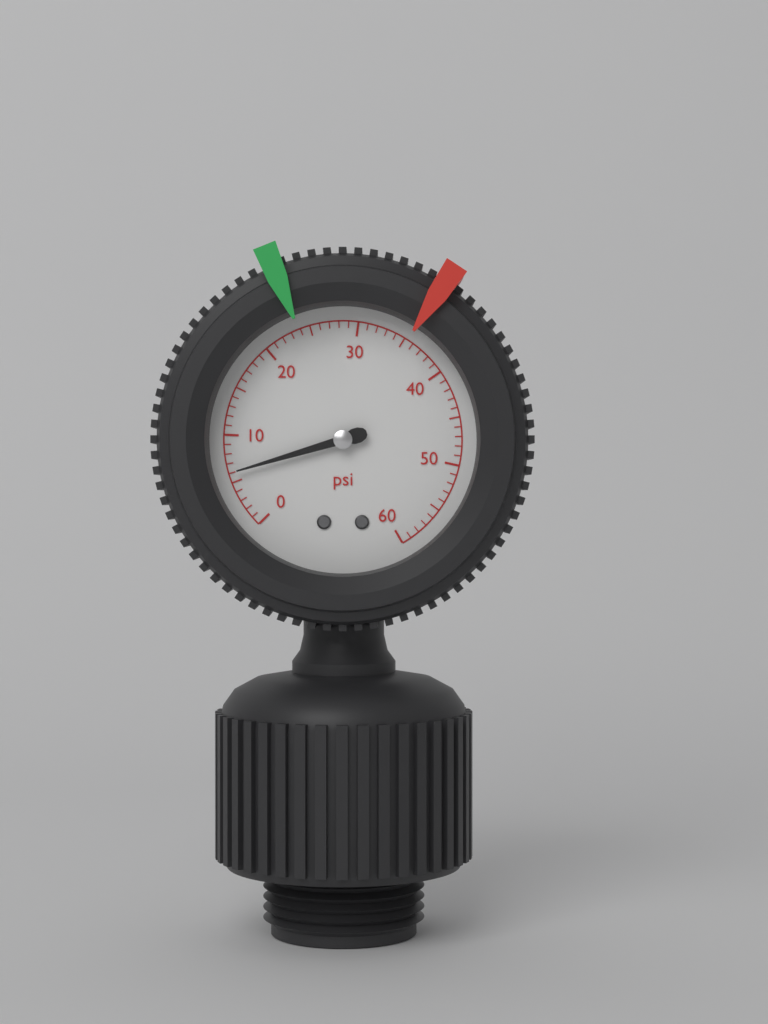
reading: 6 psi
